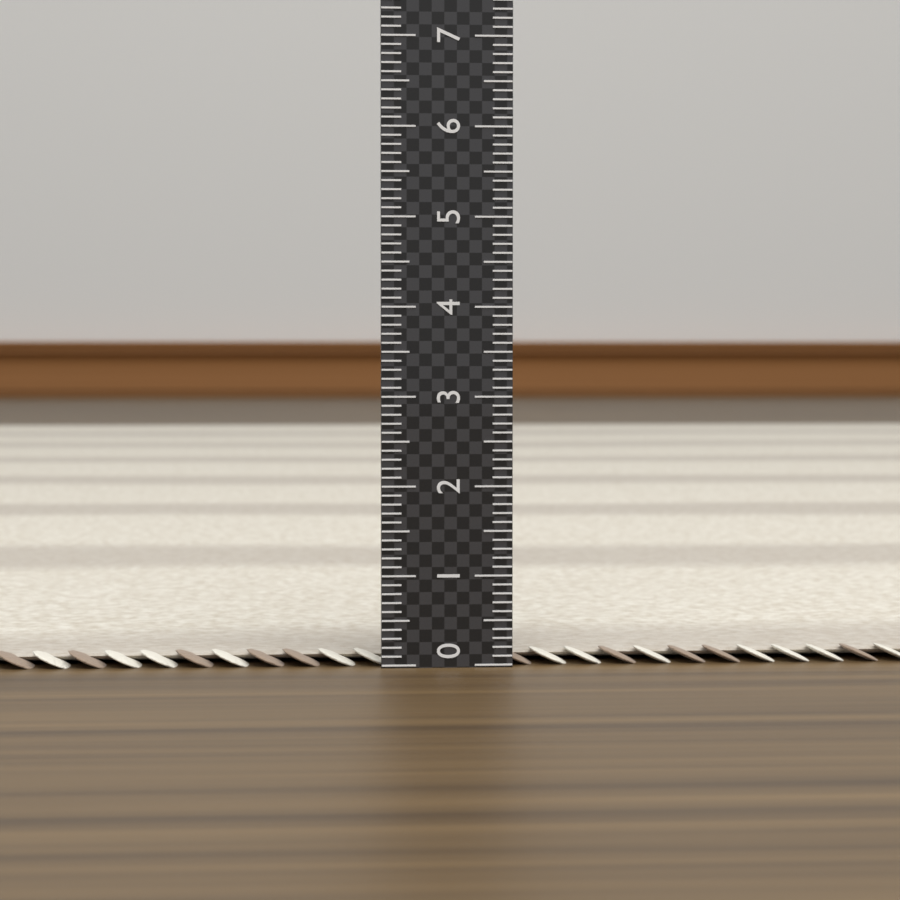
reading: 0.1 (no unit)
